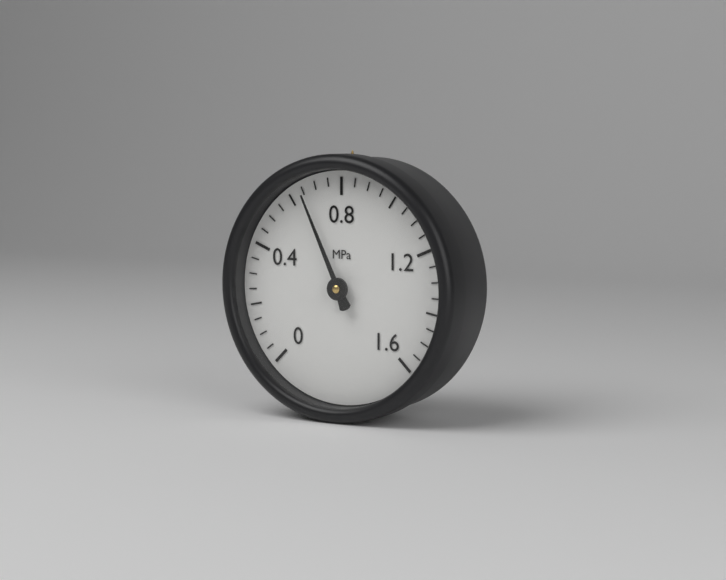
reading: 0.65 MPa
